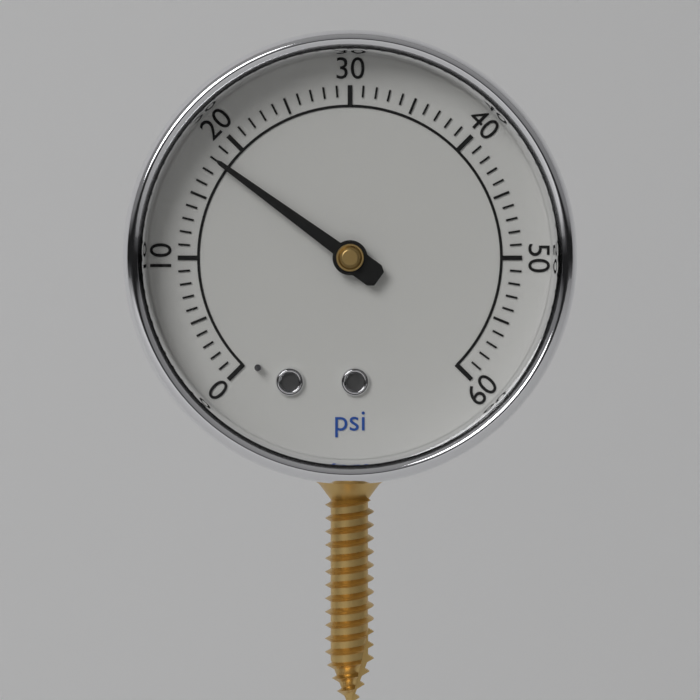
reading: 18 psi
